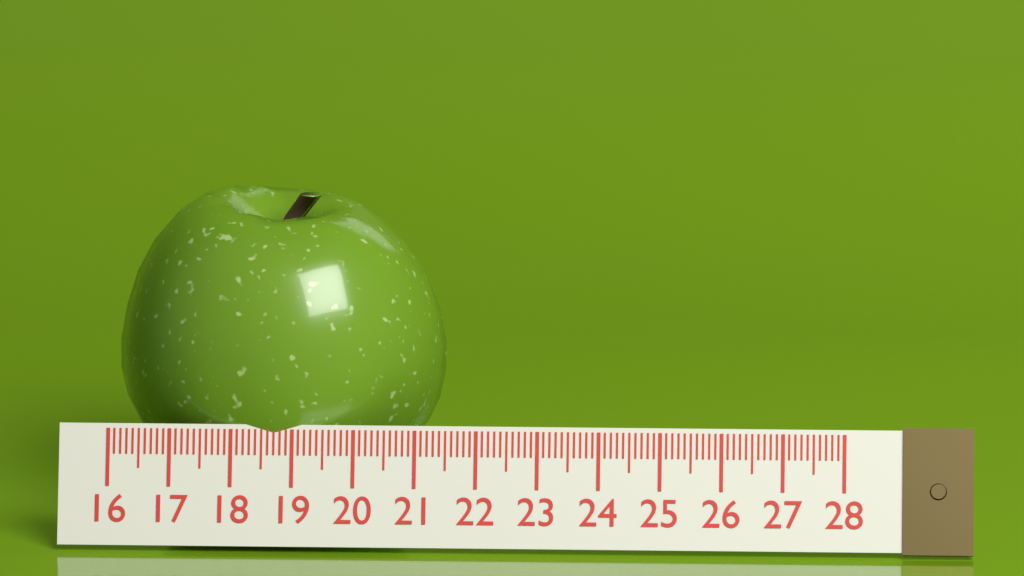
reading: 21.4 (no unit)
